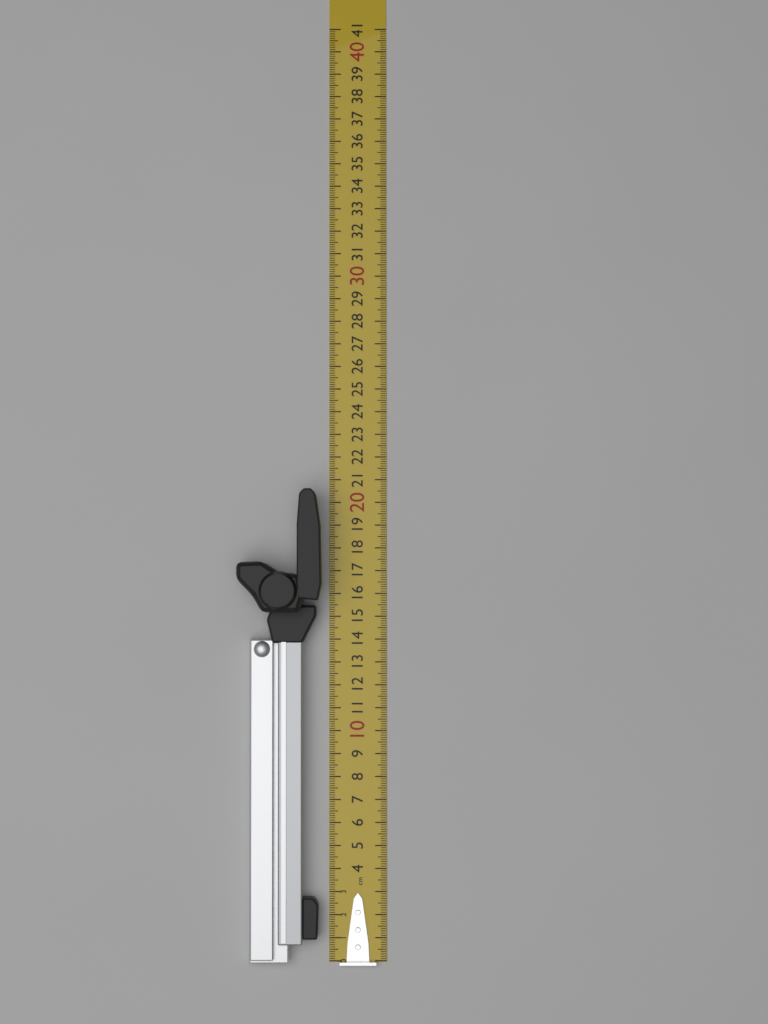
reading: 20.5 cm
